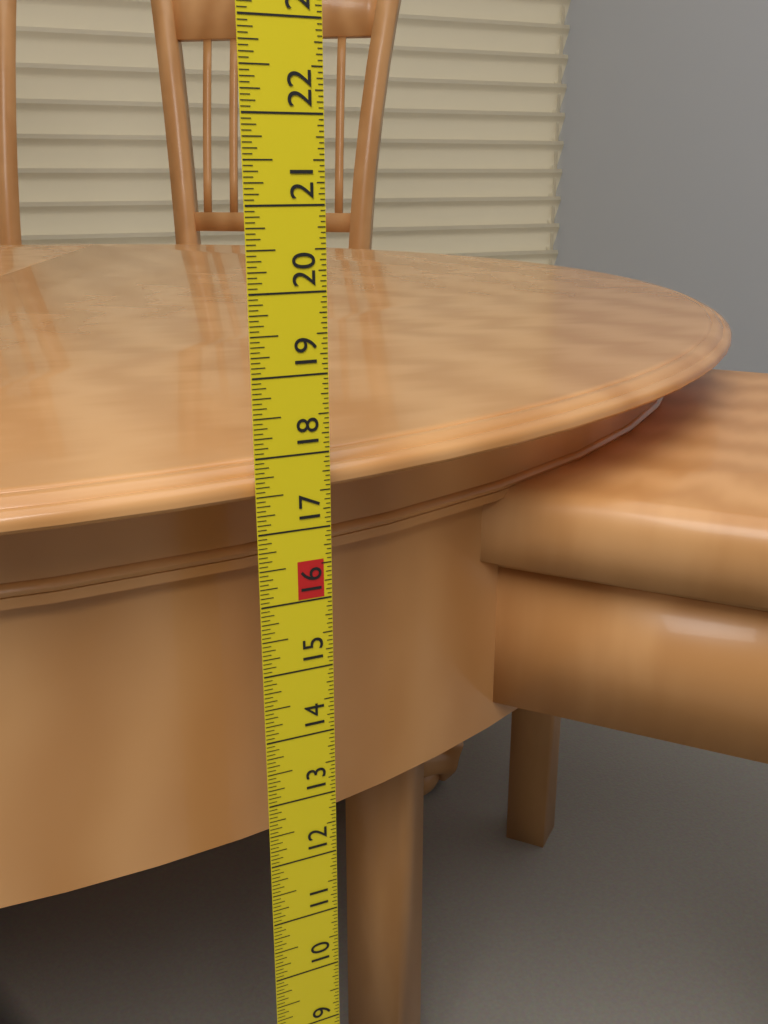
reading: 17.8125 in
